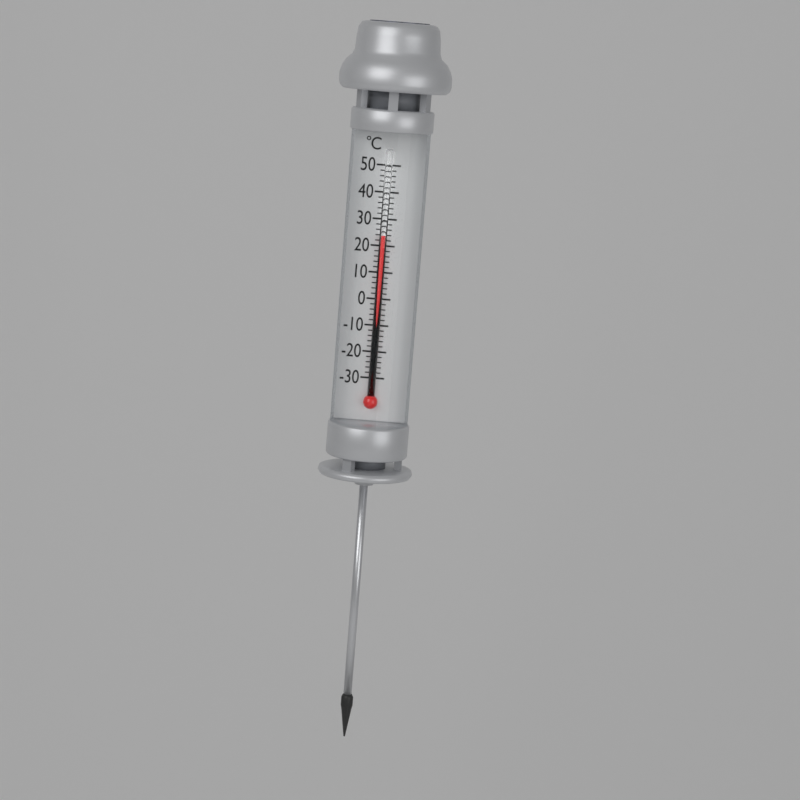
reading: 24 °C
